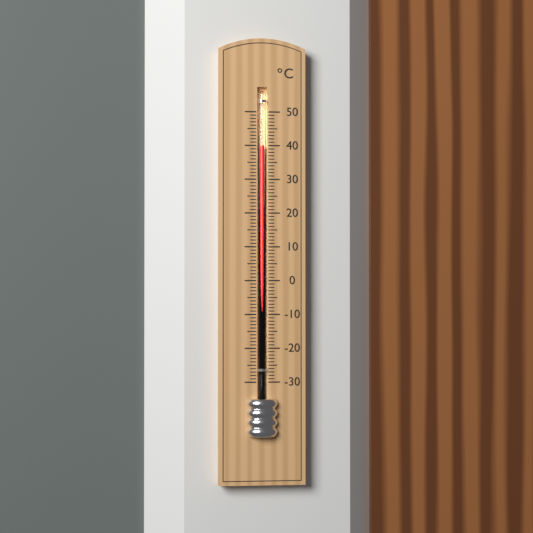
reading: 40 °C
